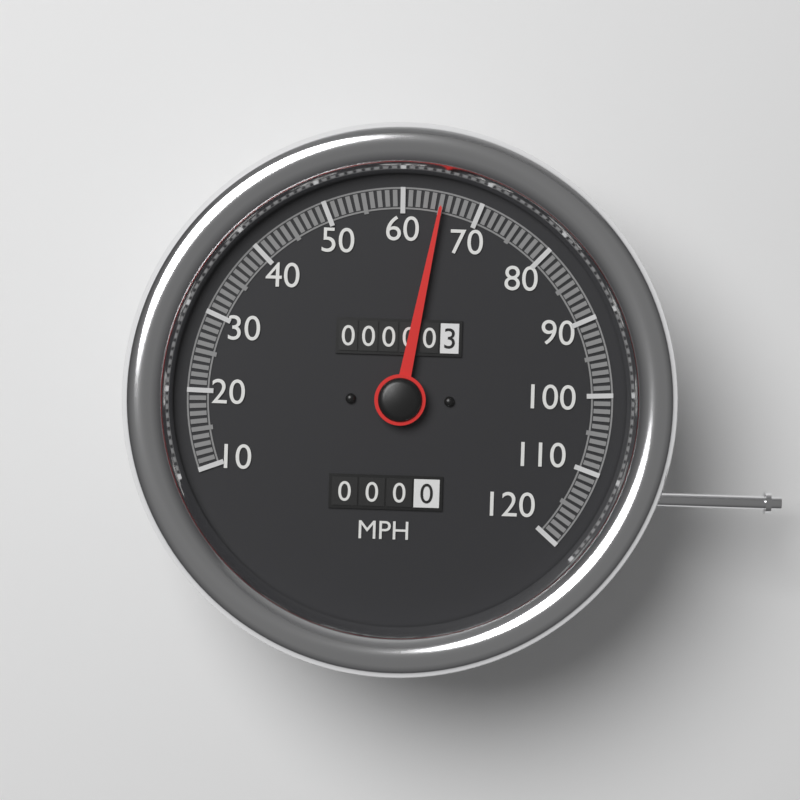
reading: 65 MPH
